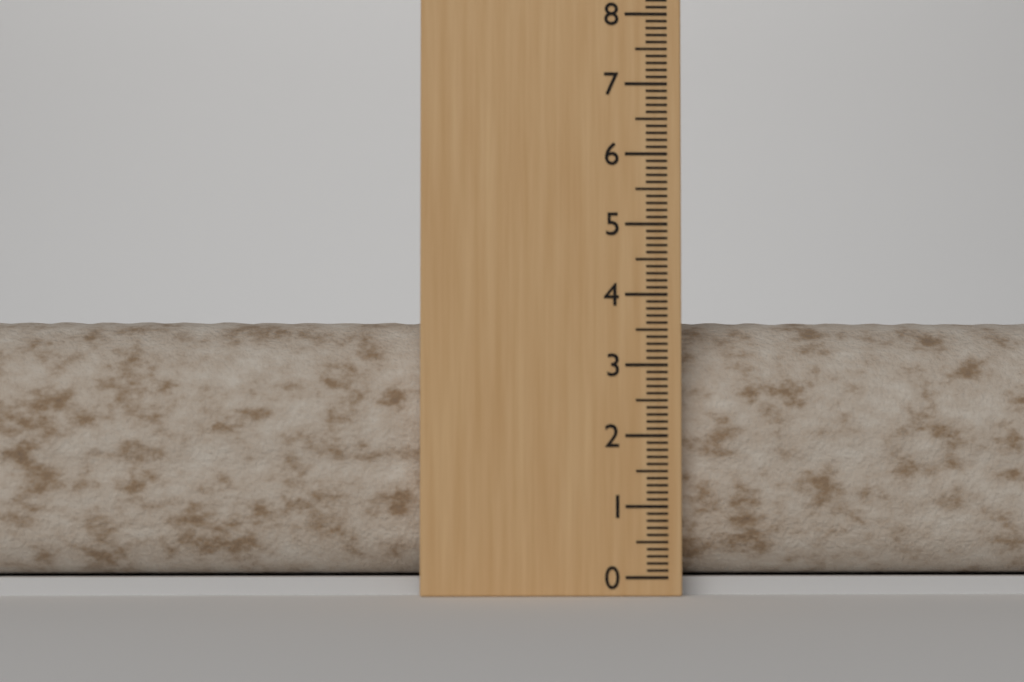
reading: 3.7 (no unit)
